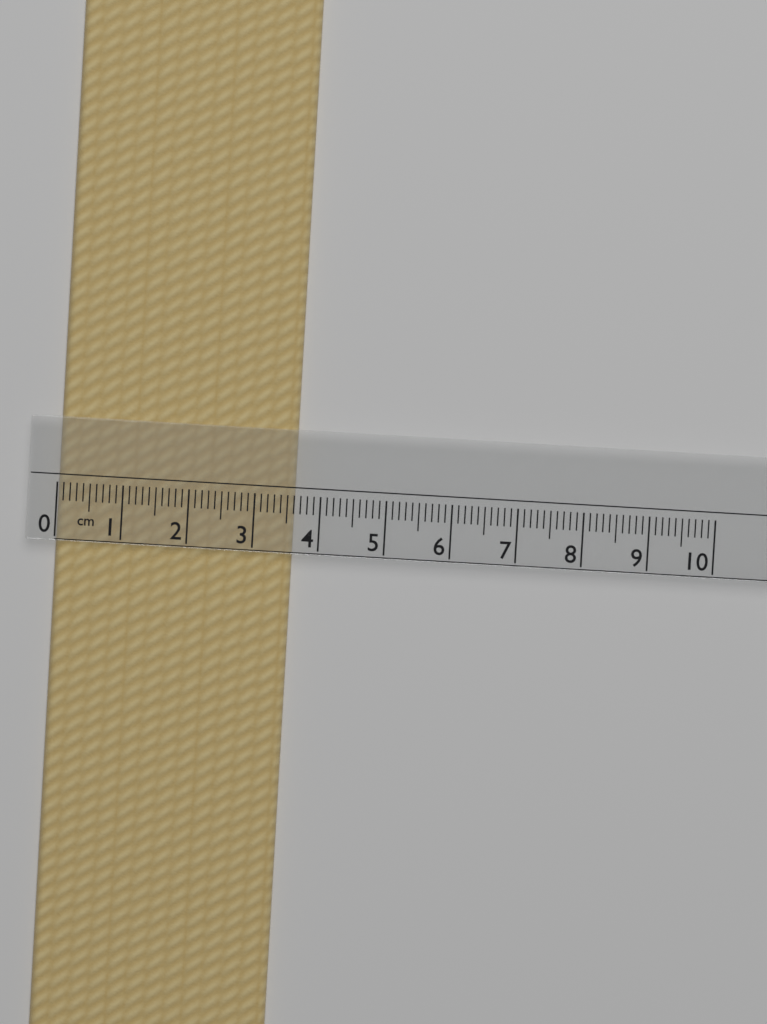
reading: 3.6 cm
